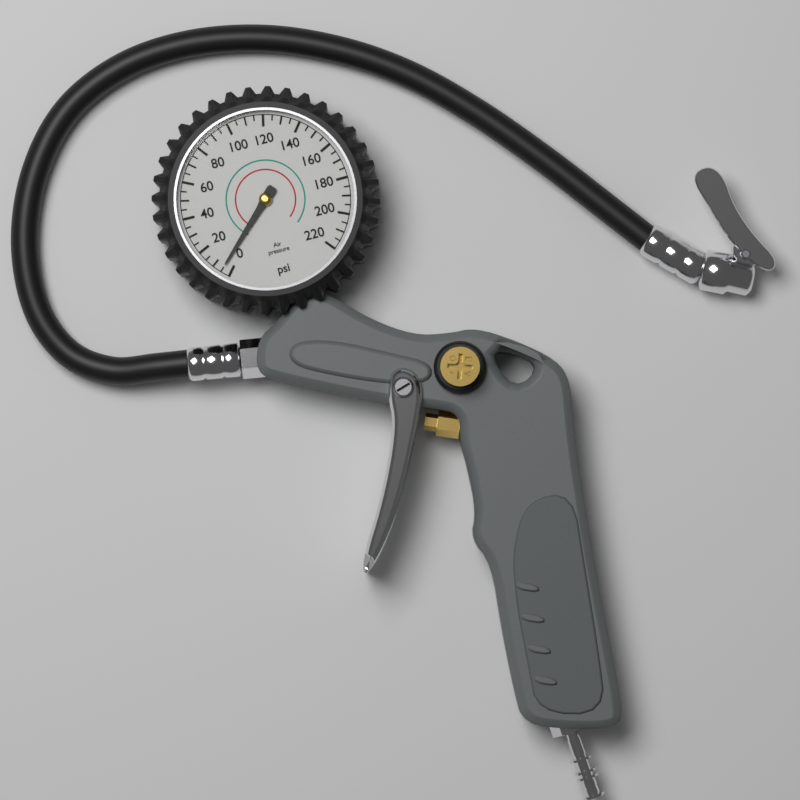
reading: 5 psi
